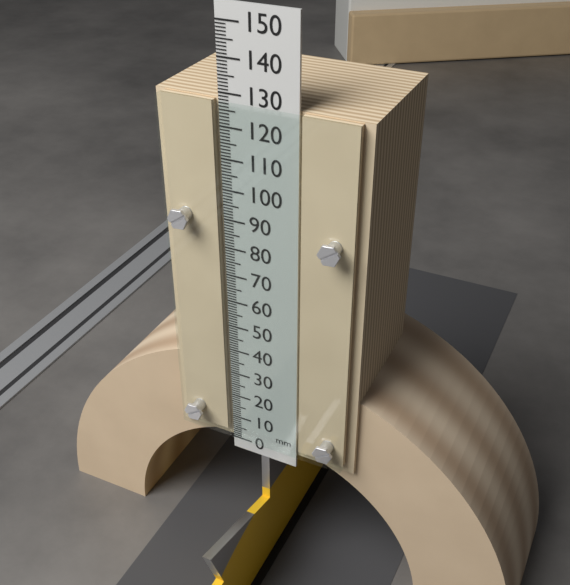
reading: 128 mm
